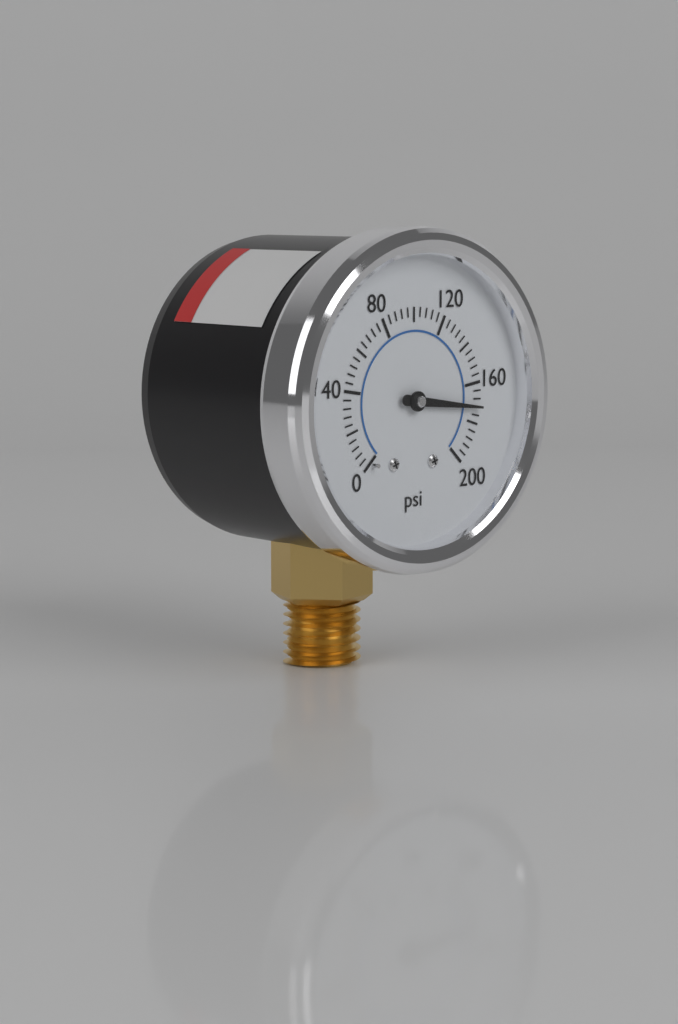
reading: 172 psi
